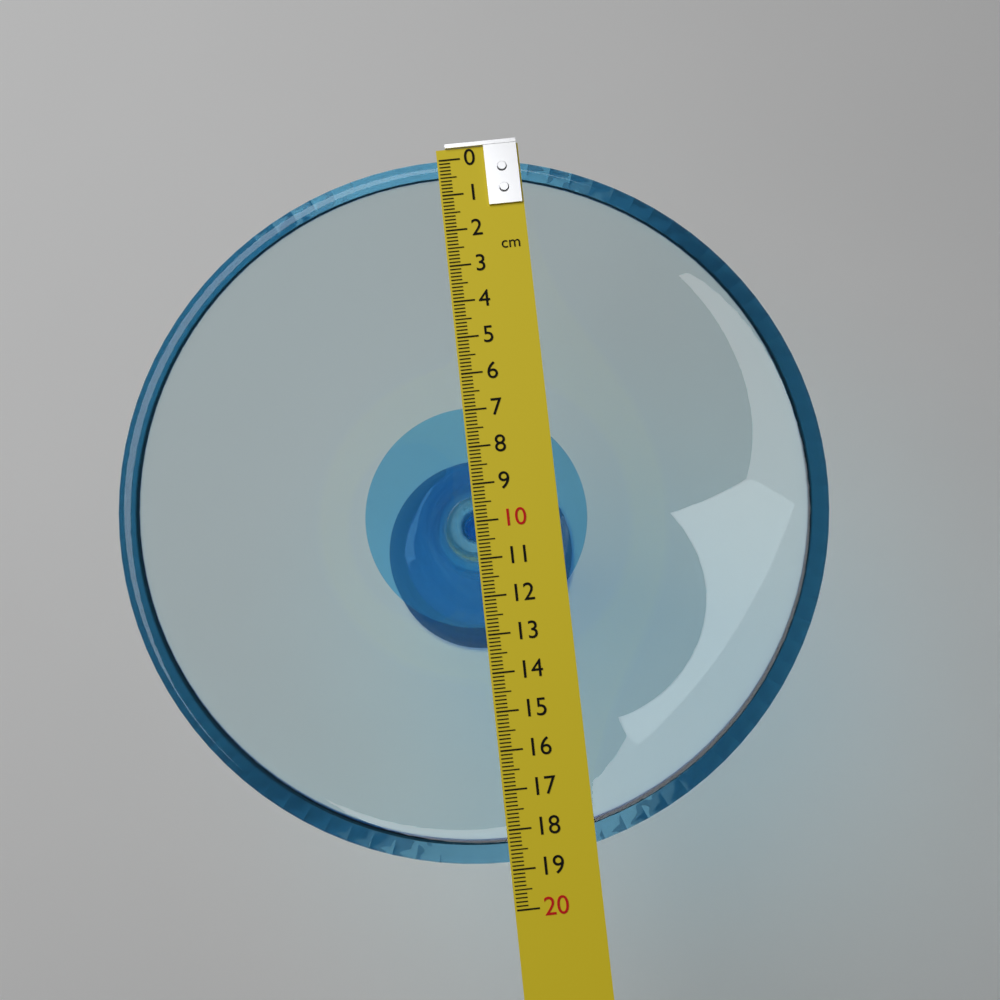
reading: 18.8 cm
